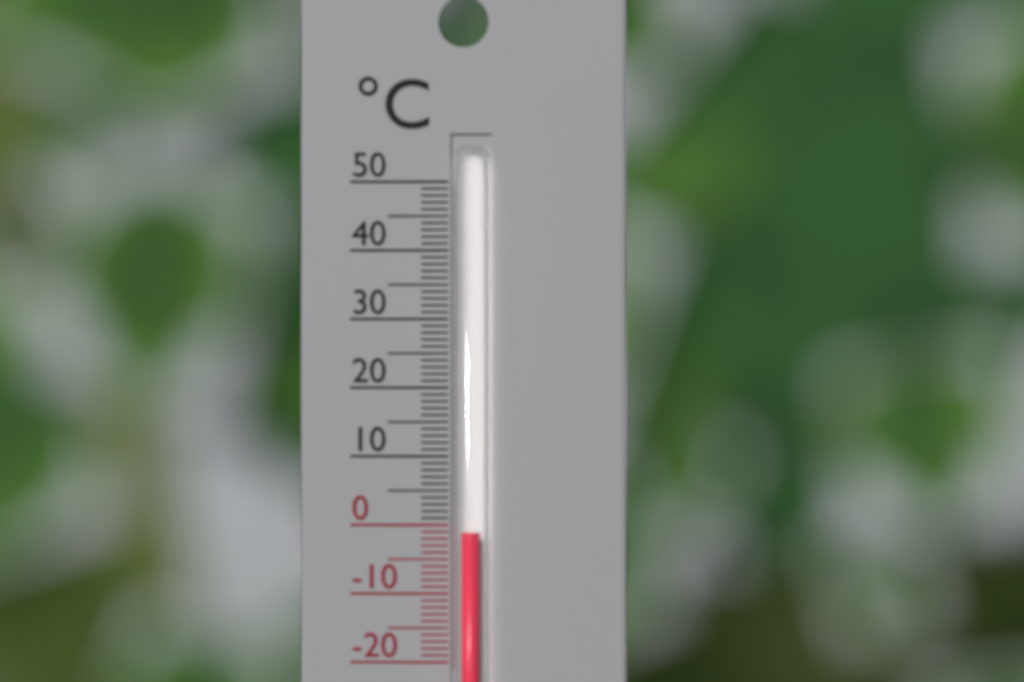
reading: -1 °C
